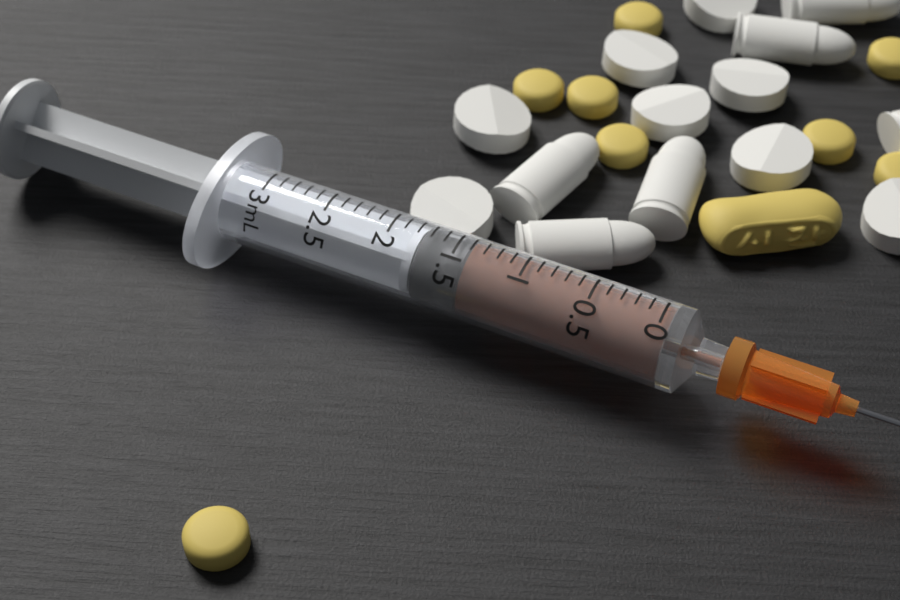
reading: 1.4 mL
